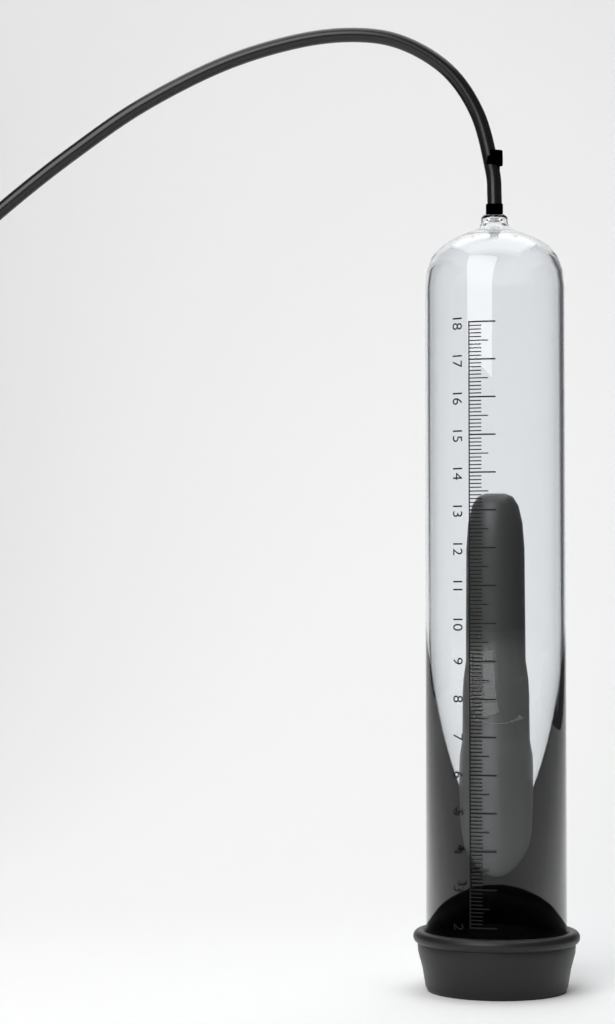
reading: 13.5 (no unit)
